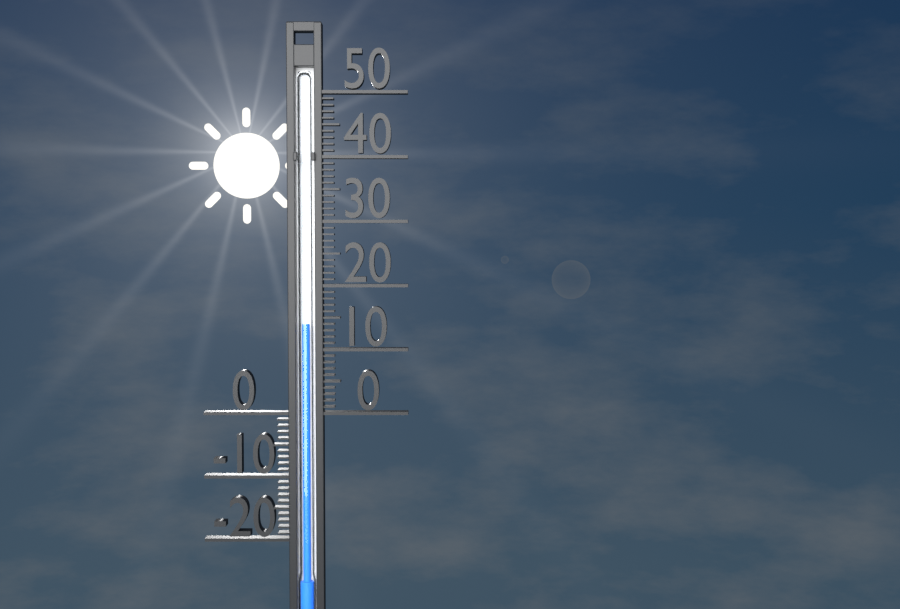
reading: 14 (no unit)
